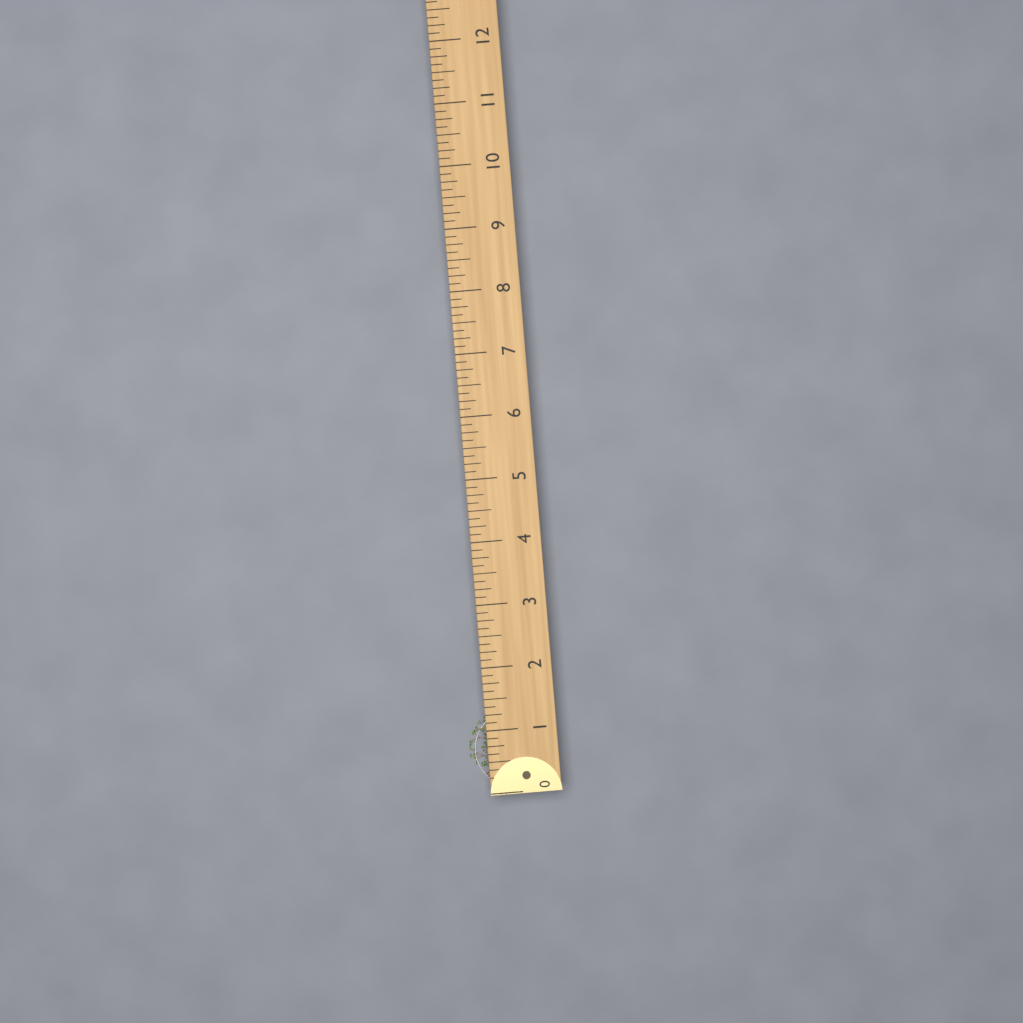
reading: 1.250 (no unit)
